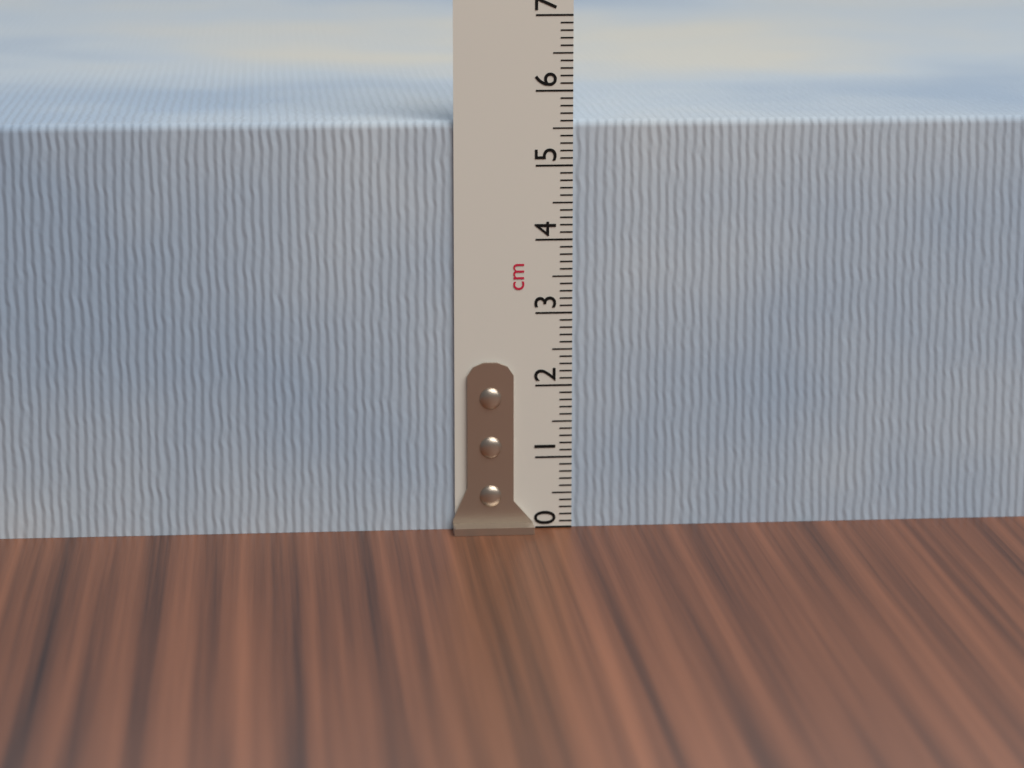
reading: 5.6 cm
